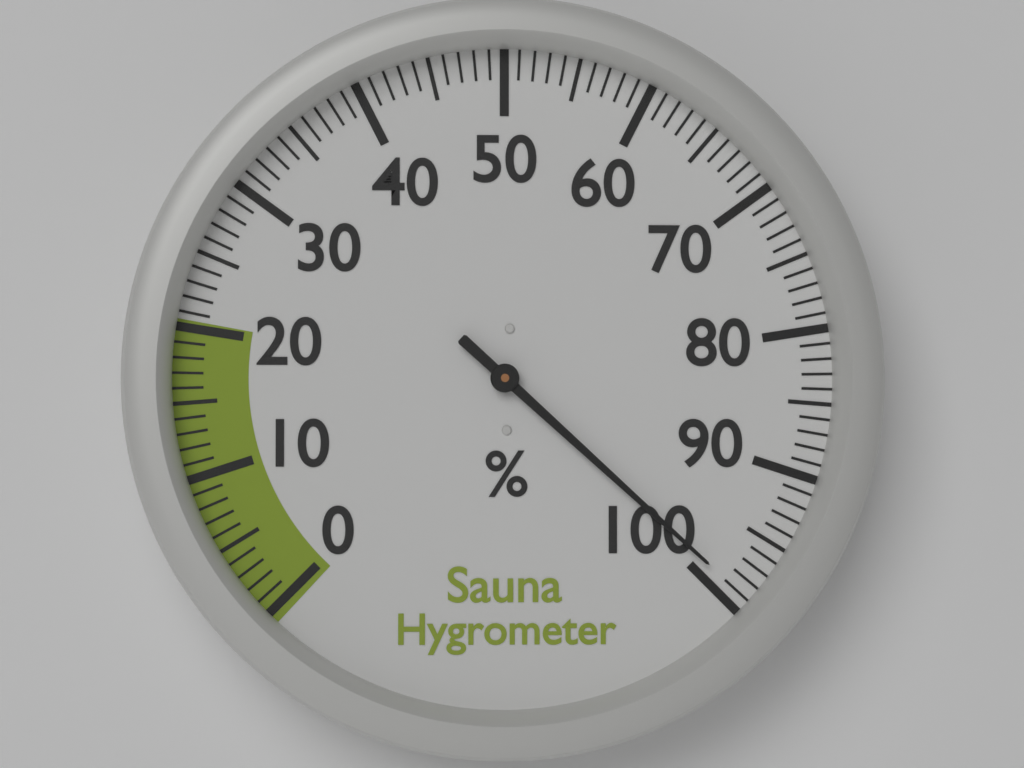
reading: 99 %
